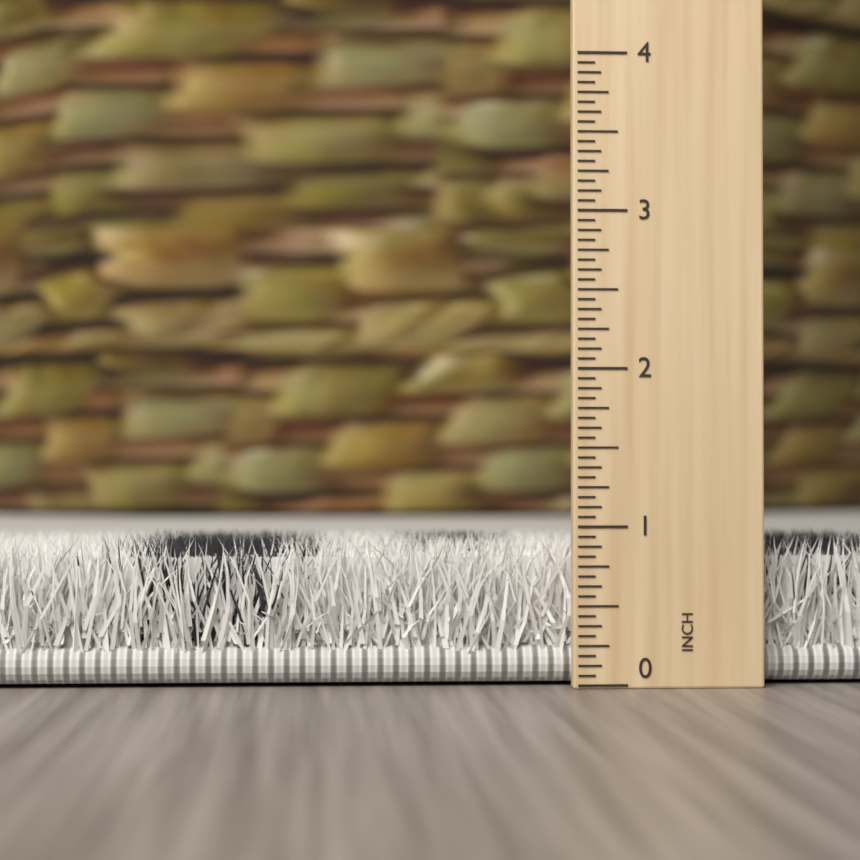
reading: 0.9375 inch
